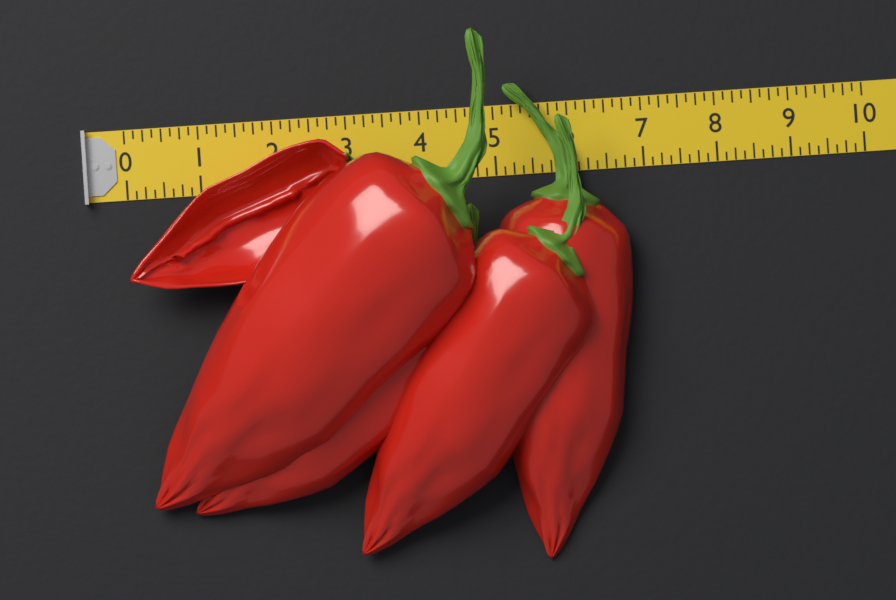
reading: 6.750 (no unit)
